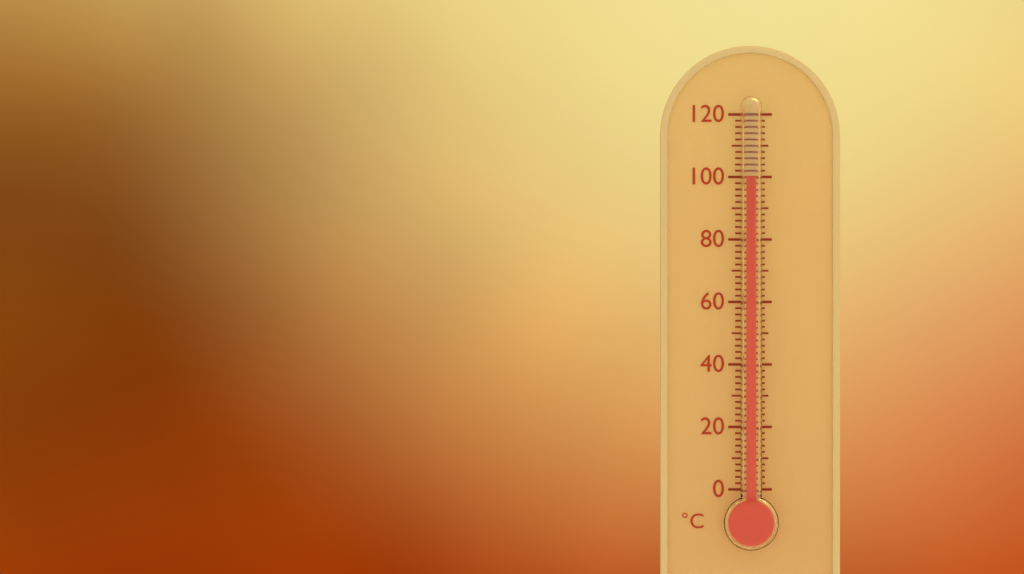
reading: 100 °C
